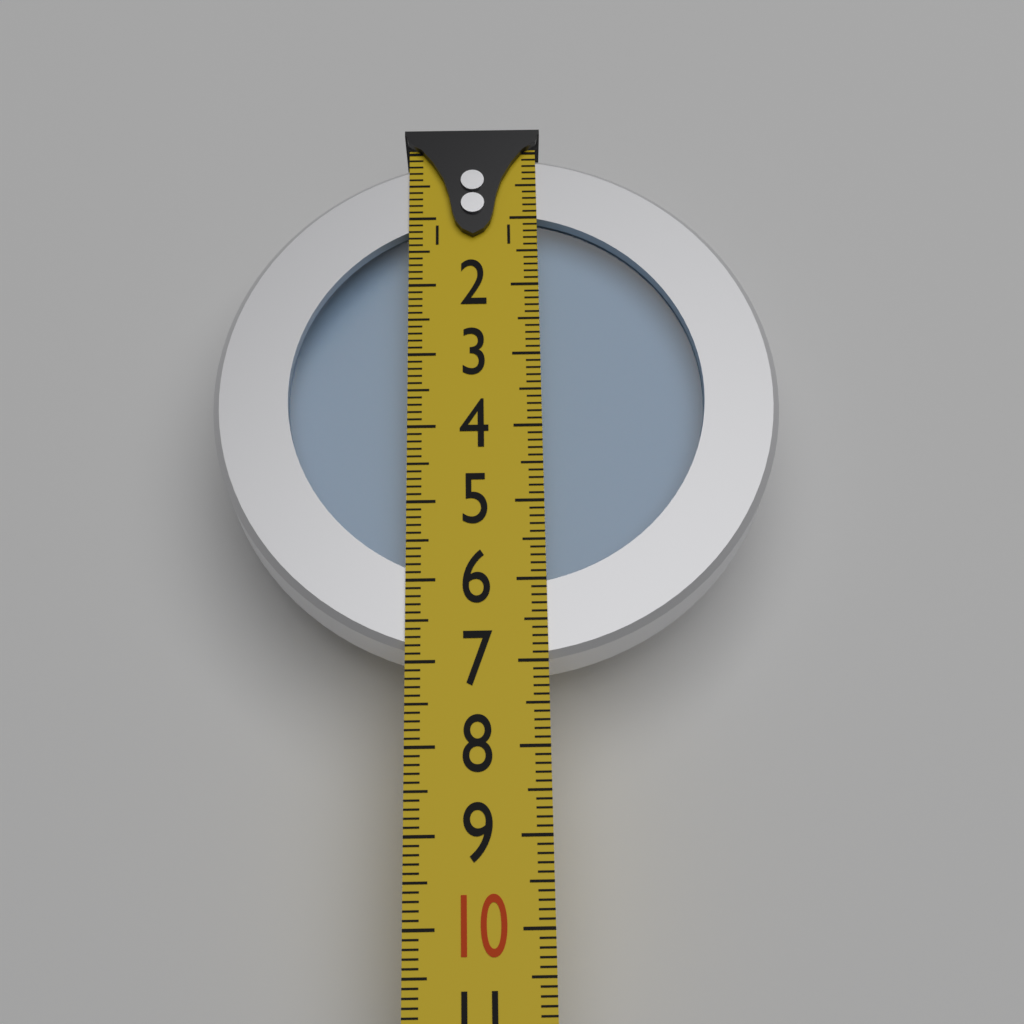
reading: 7.0 (no unit)
